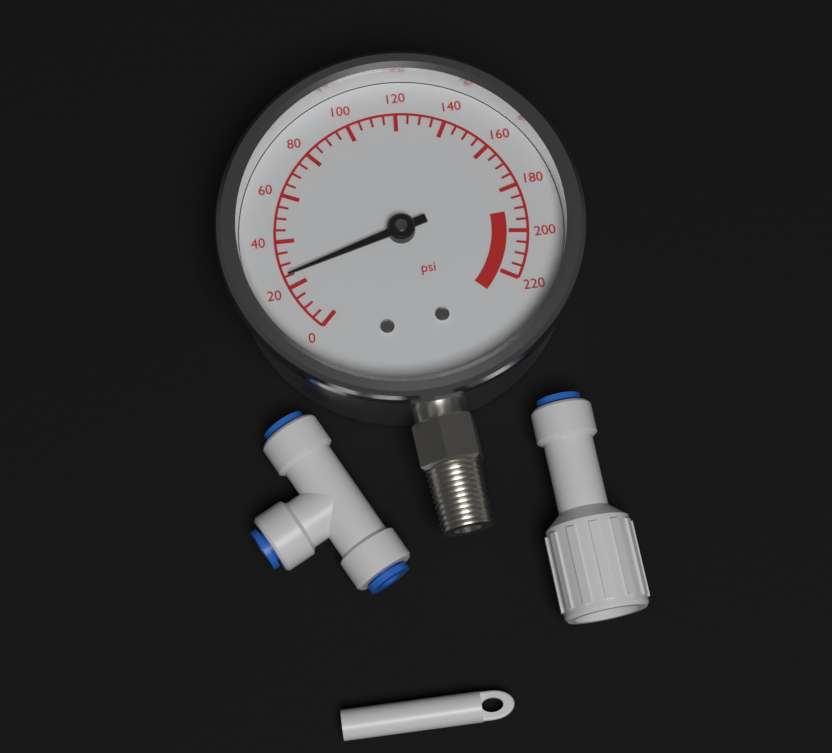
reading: 25 psi
